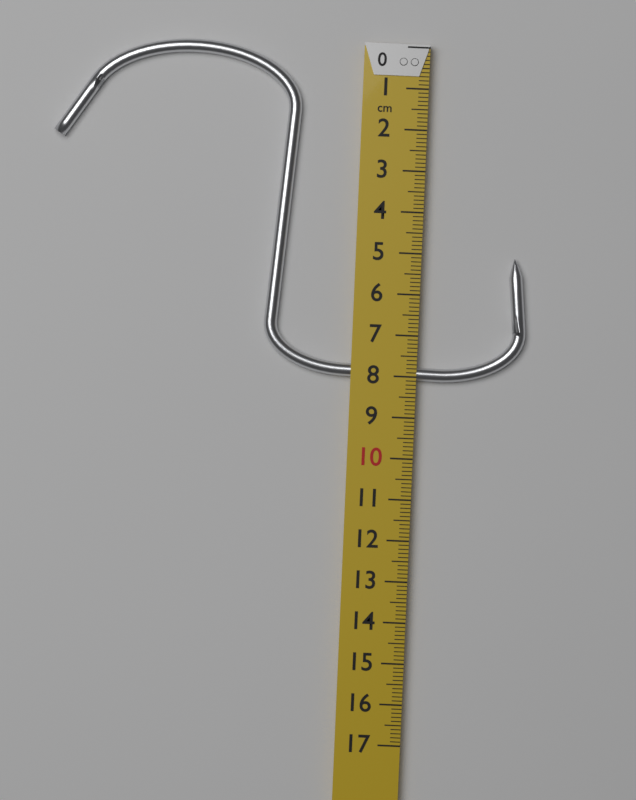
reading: 8.1 cm
